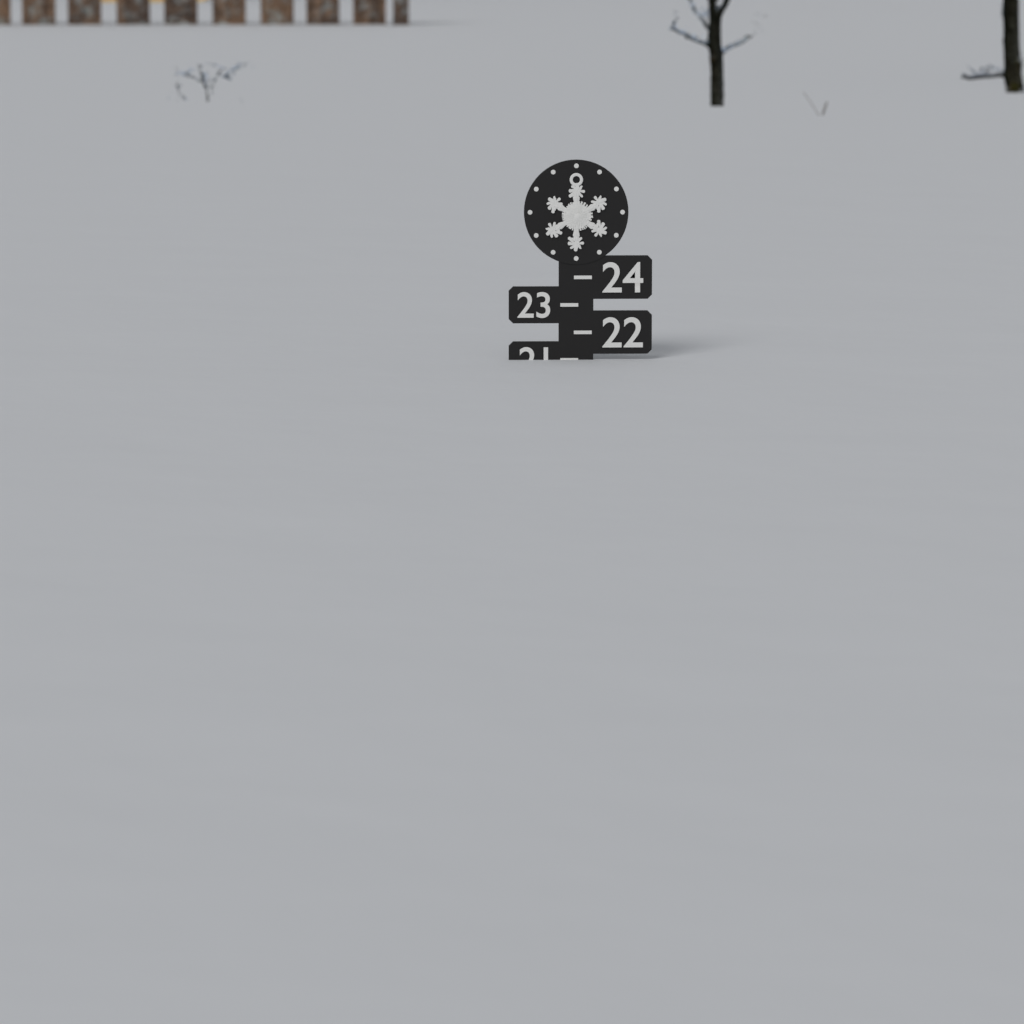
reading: 21 (no unit)
